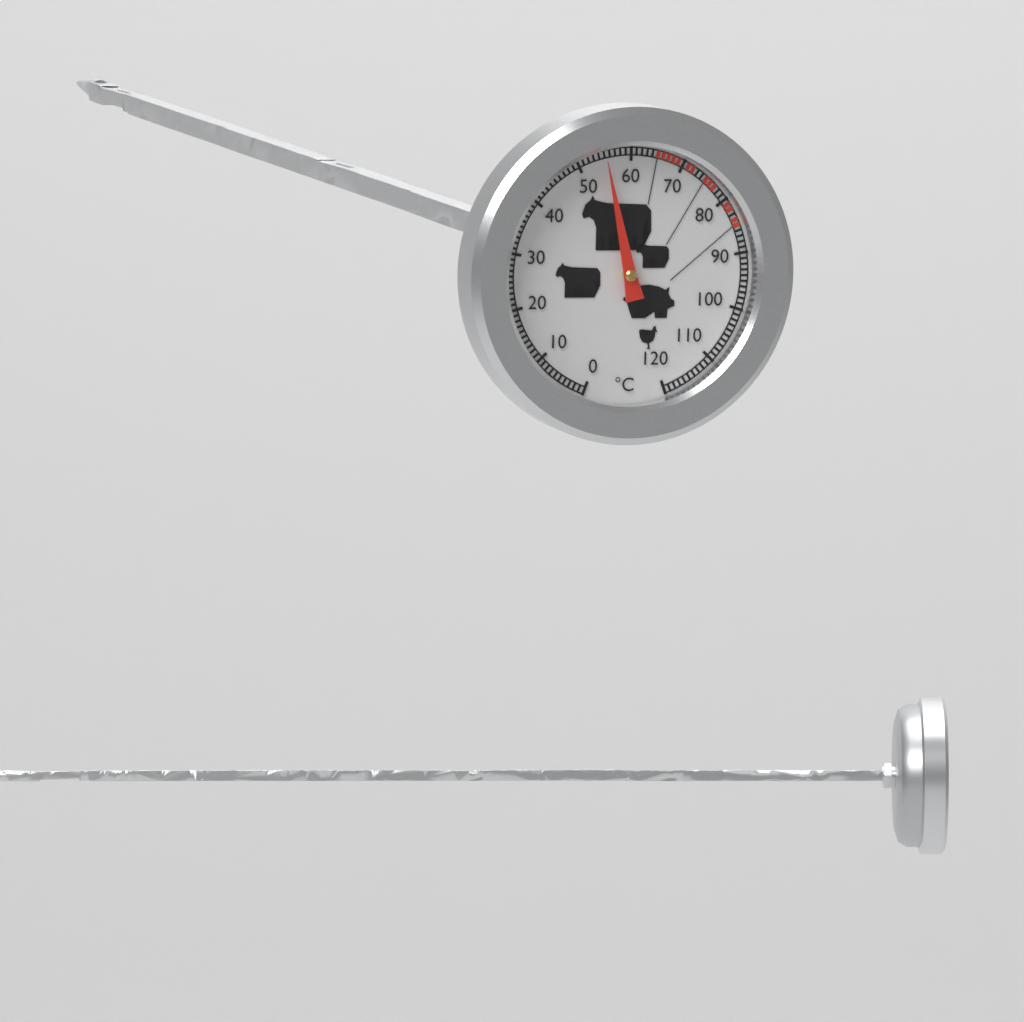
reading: 55 °C
